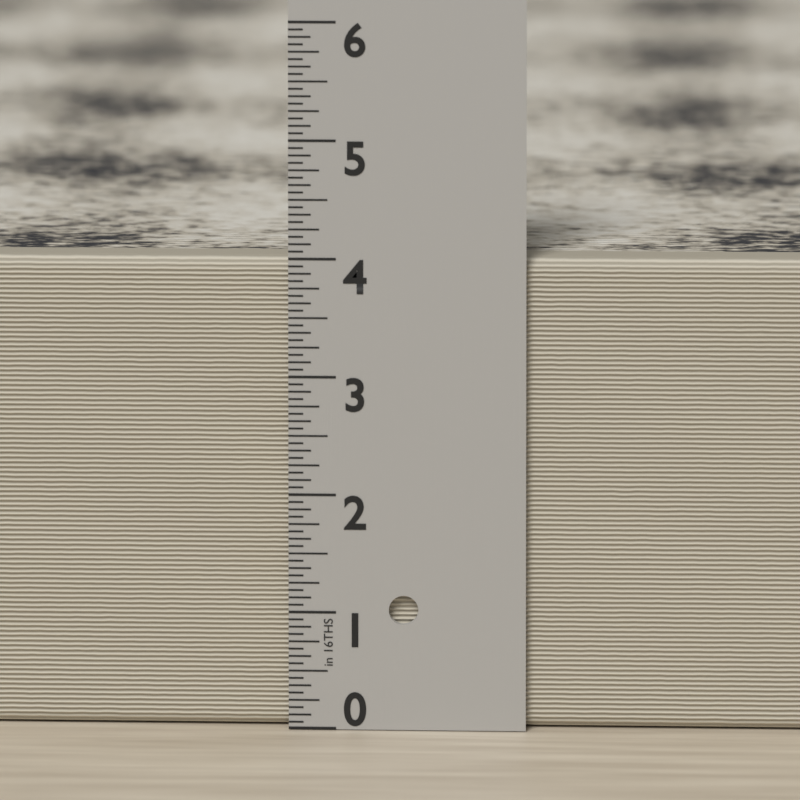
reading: 4.0000 in
